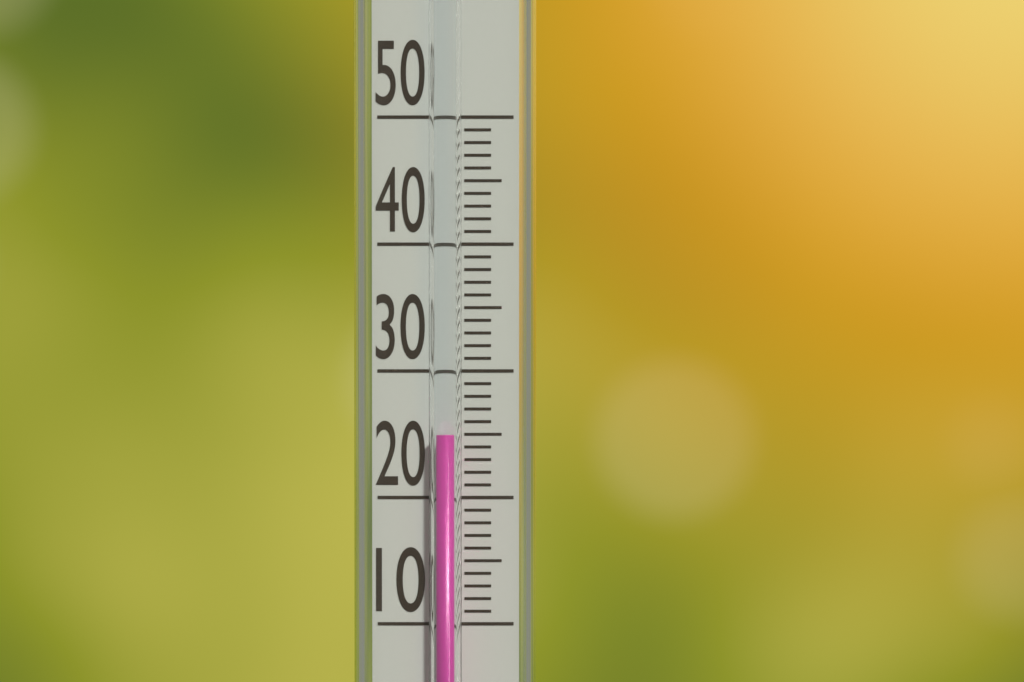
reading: 25 (no unit)
